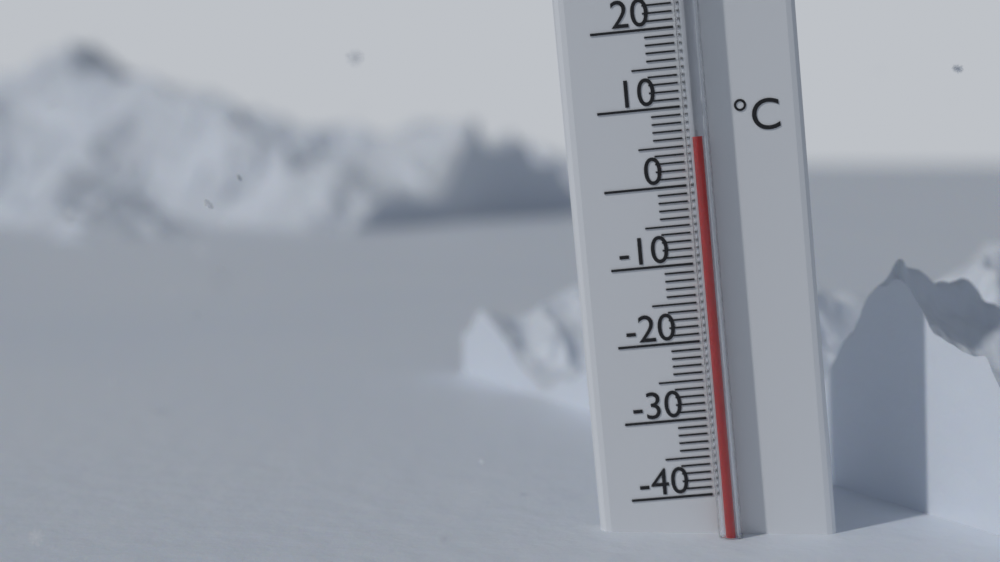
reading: 6 °C
